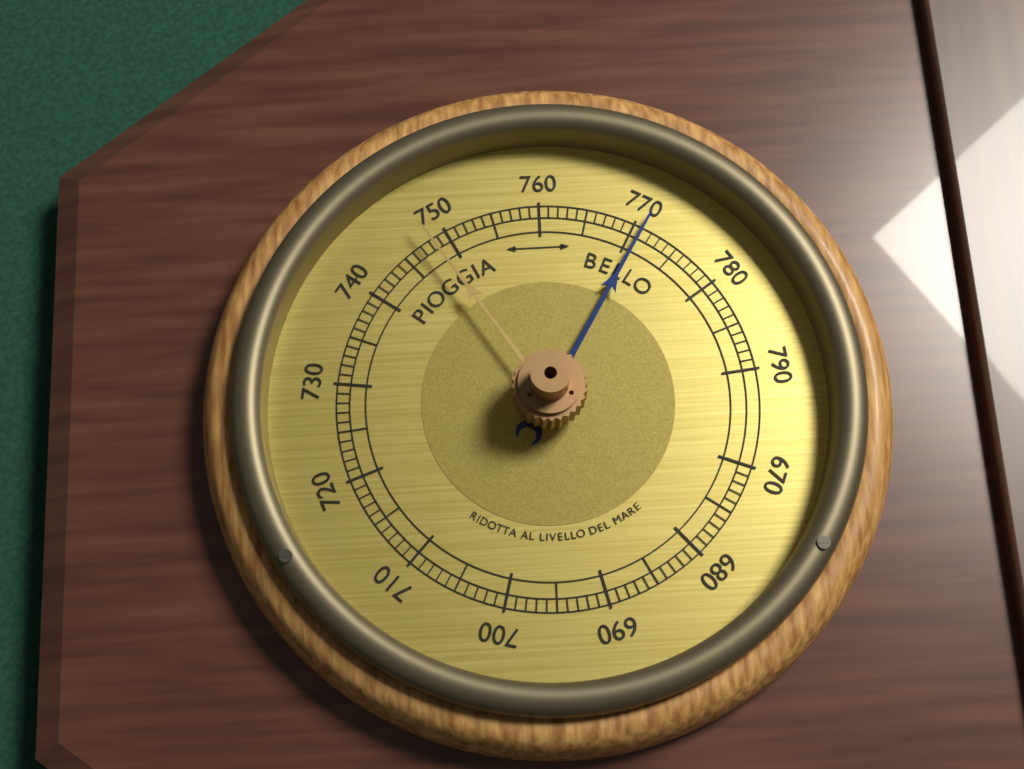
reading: 771 (no unit)
